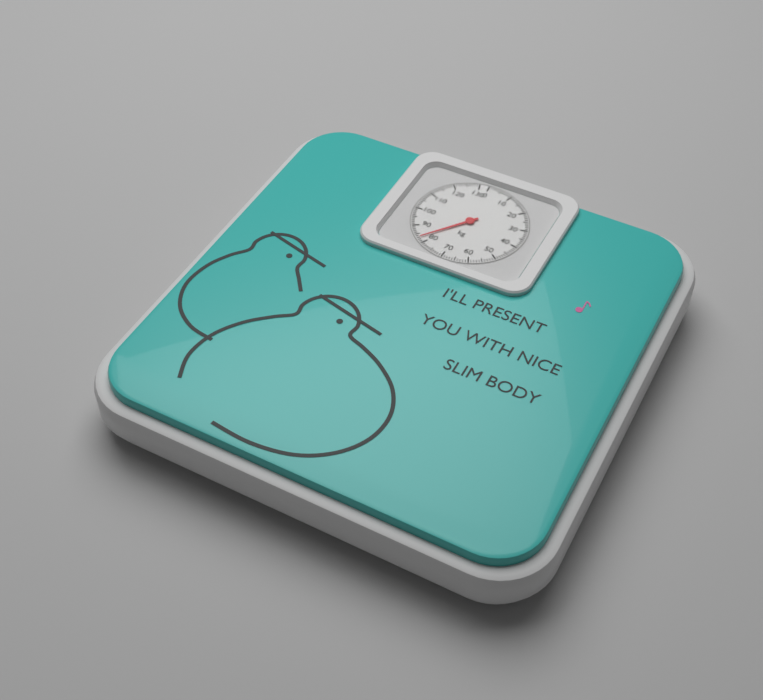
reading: 83 kg
